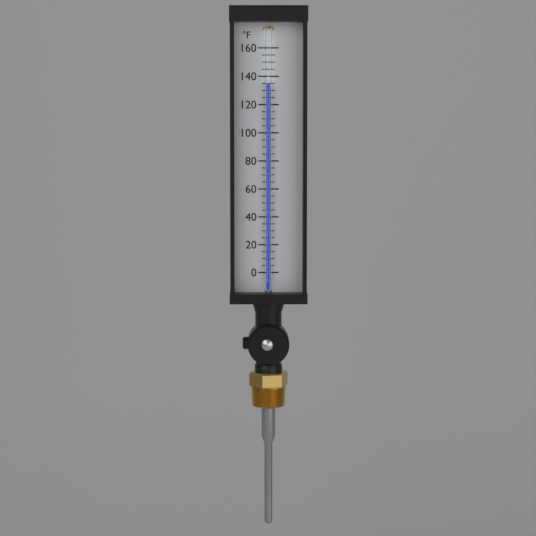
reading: 135 °F
